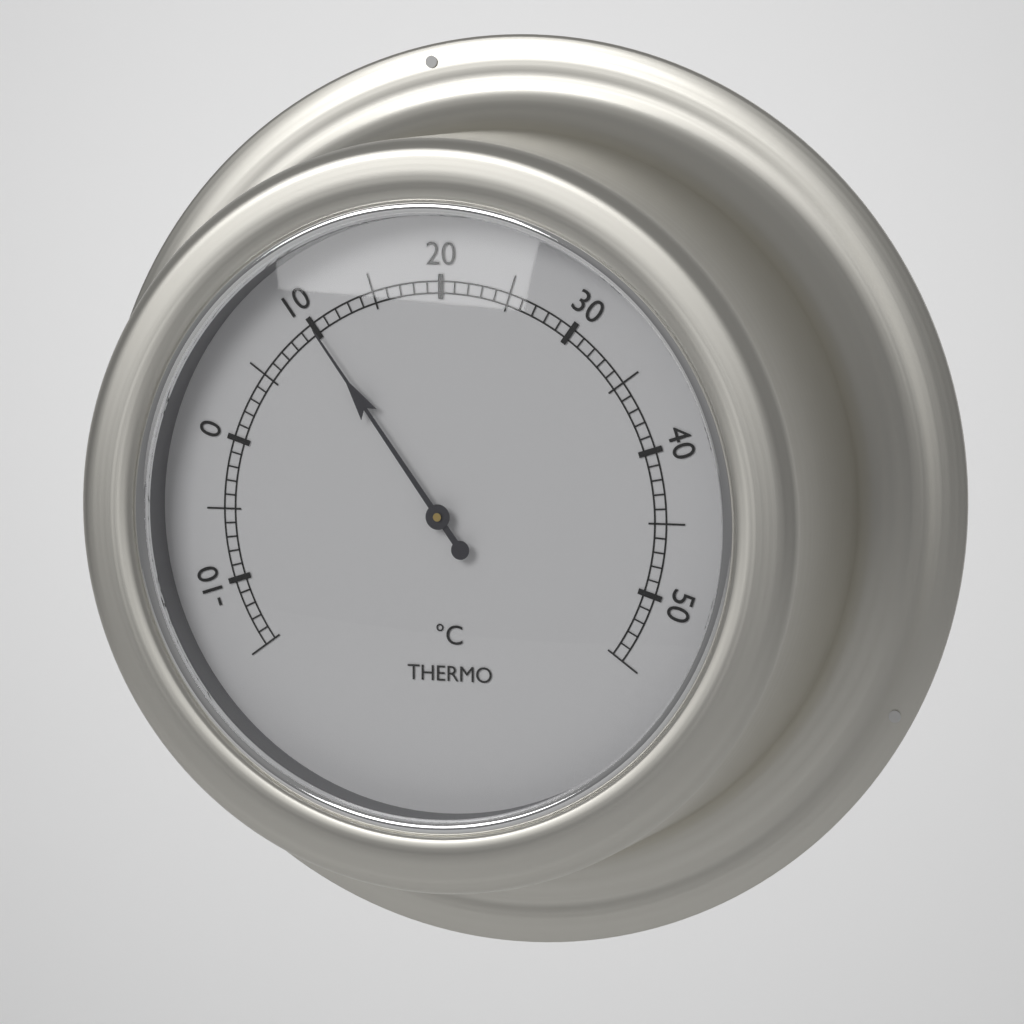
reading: 10 °C
